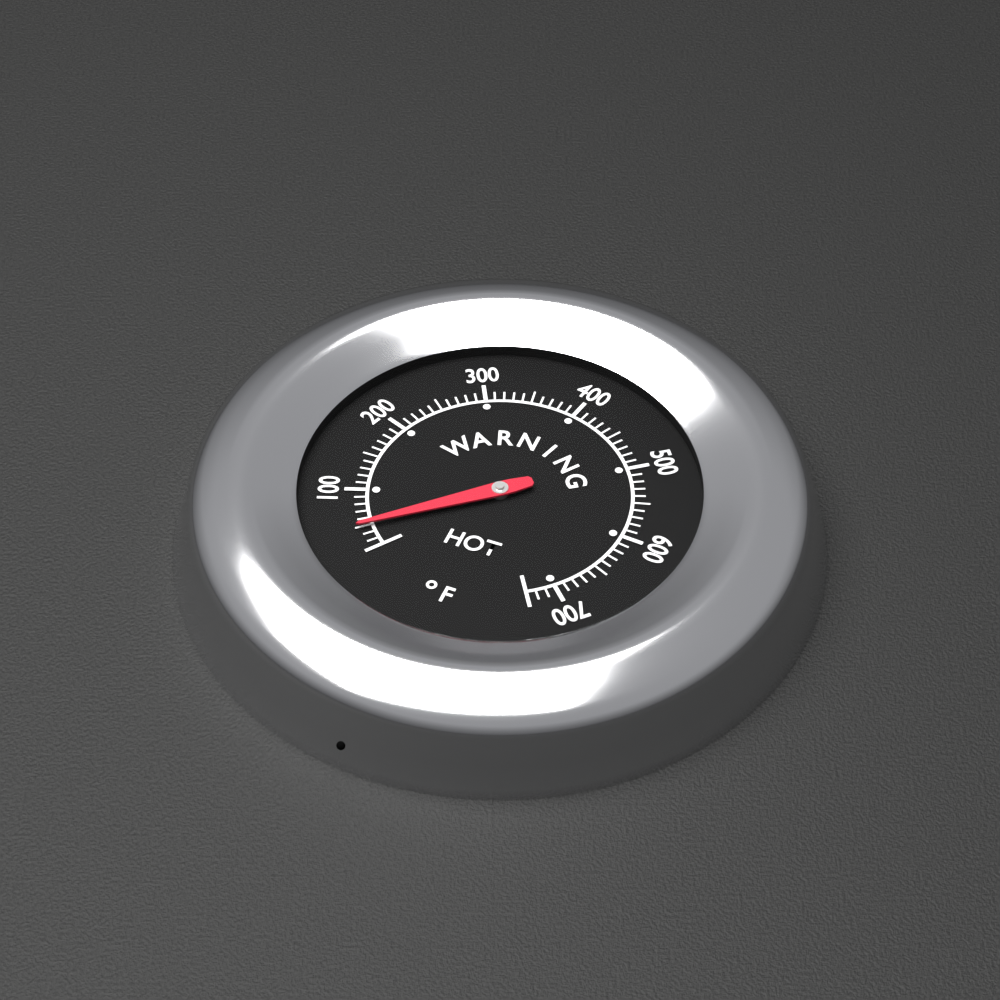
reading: 50 °F
